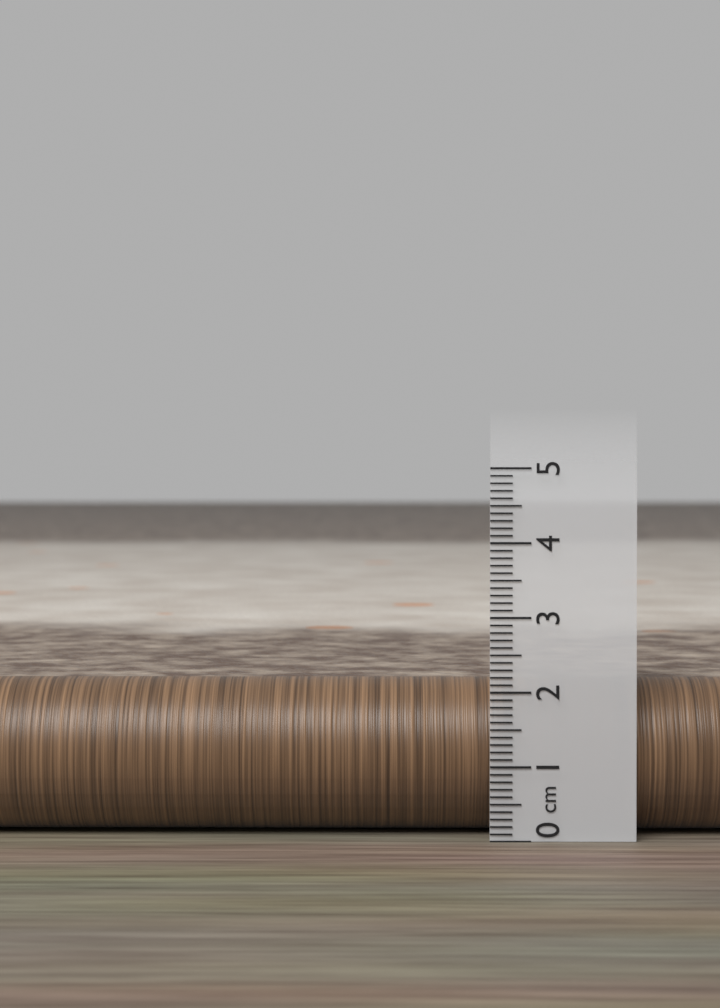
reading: 2.1 cm
